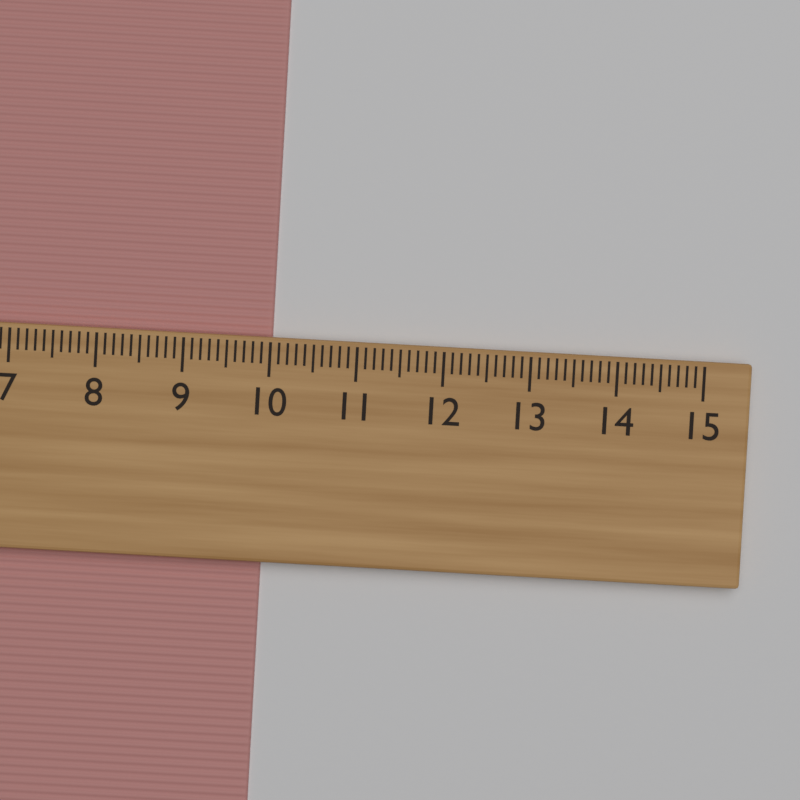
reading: 10.0 cm
